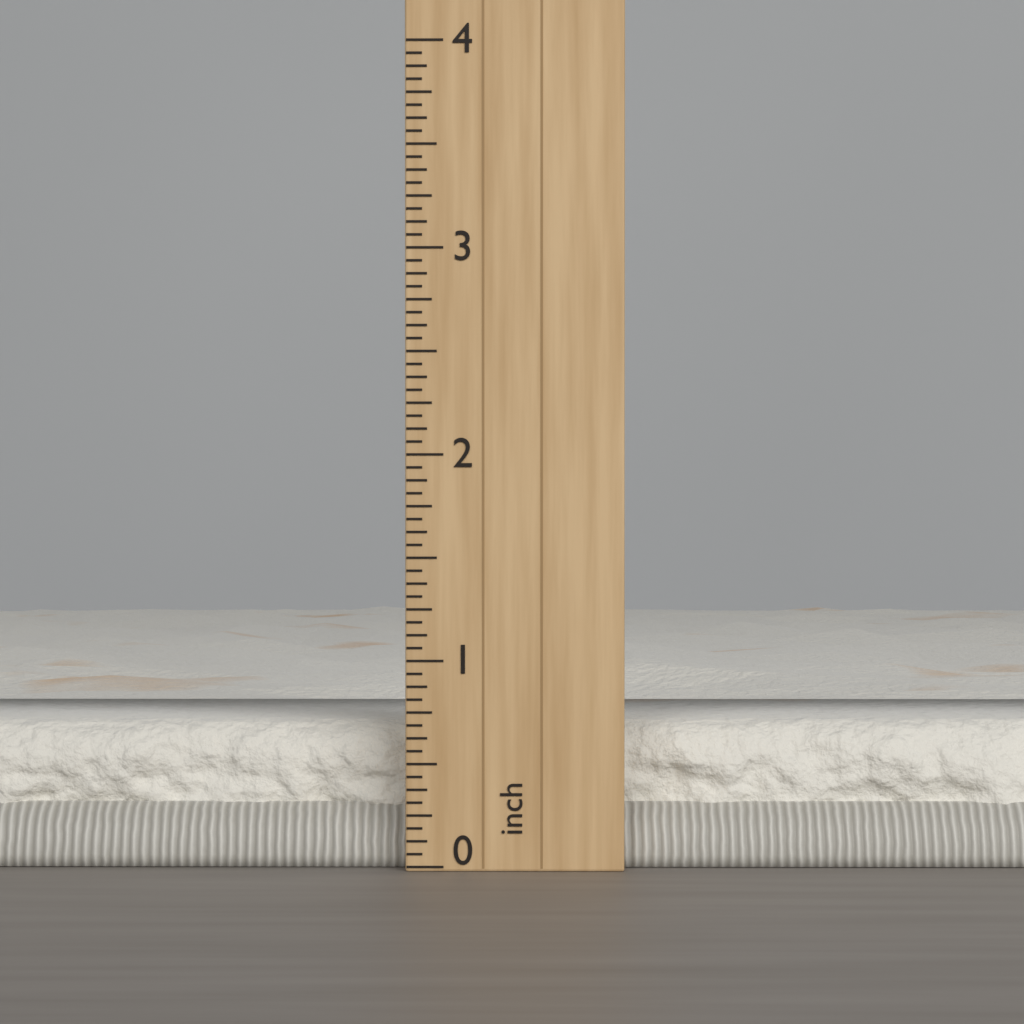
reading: 0.6875 inch
